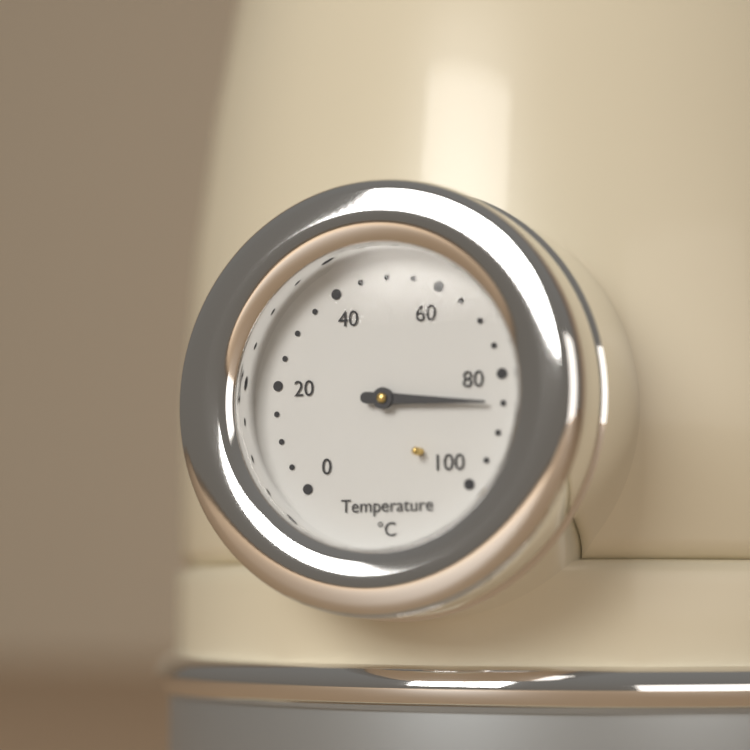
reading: 85 °C
